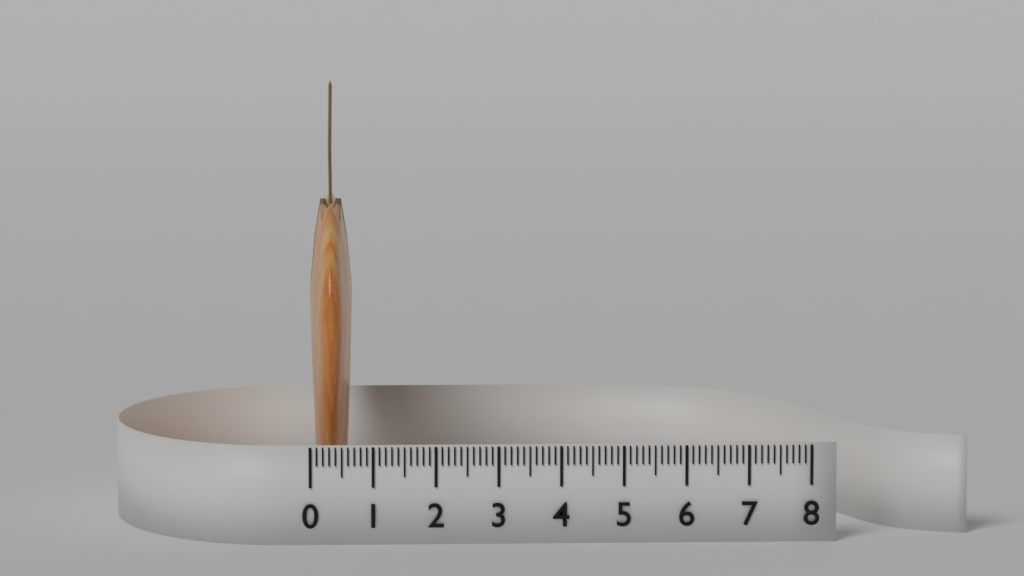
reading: 0.7 (no unit)
